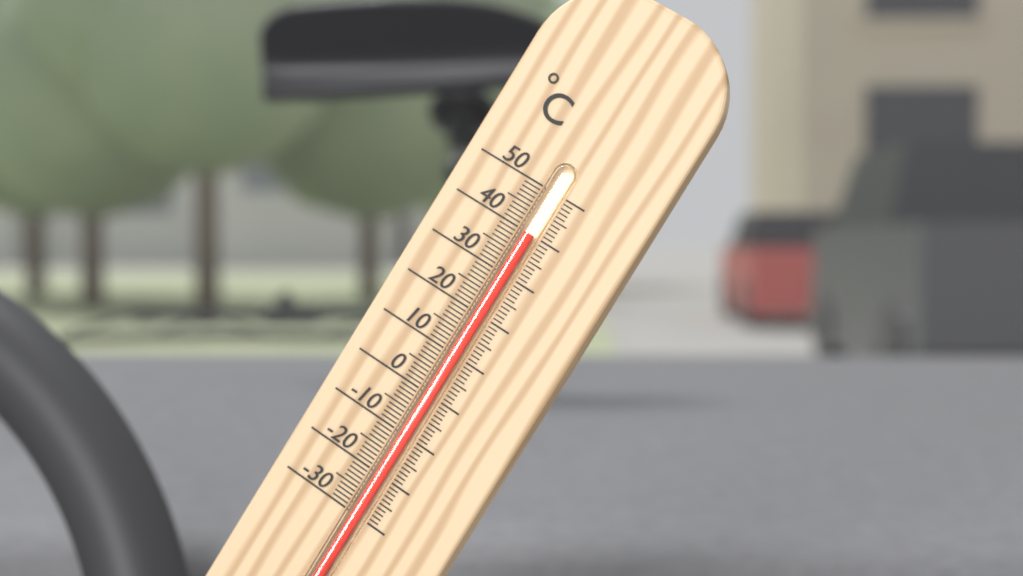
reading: 40 °C
